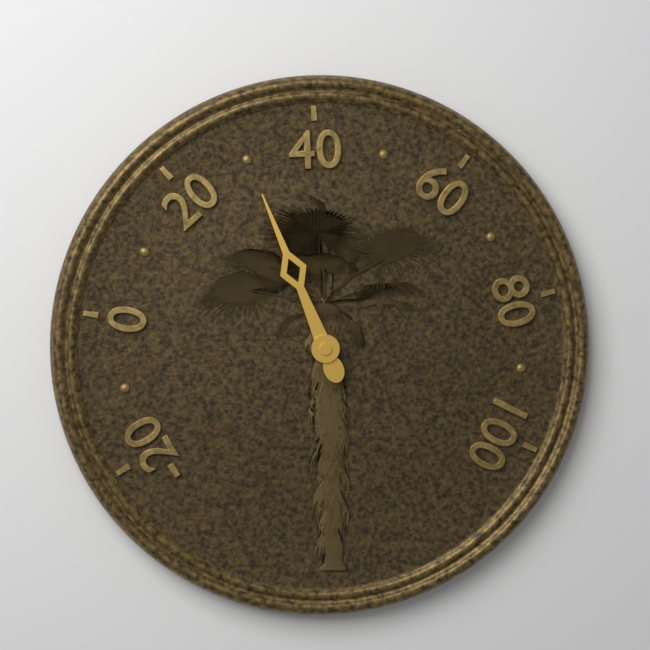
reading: 30 (no unit)
